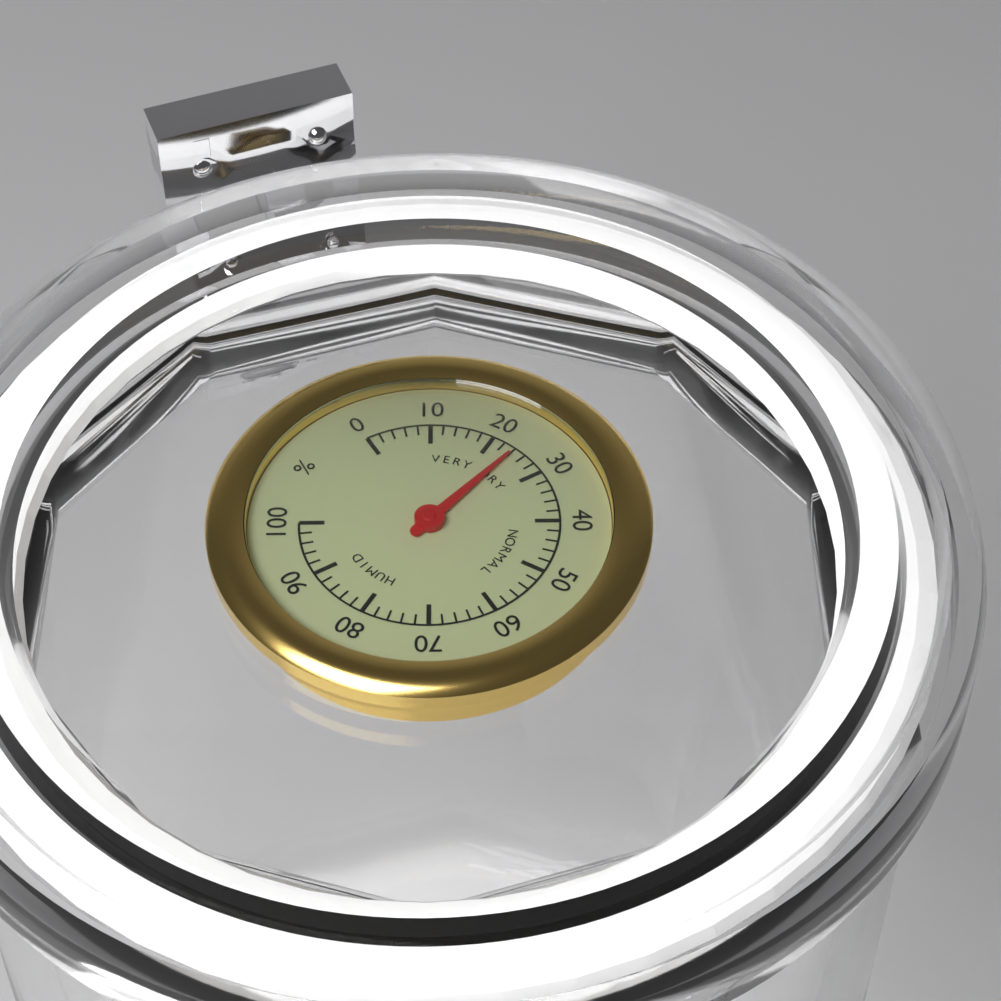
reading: 24 %
